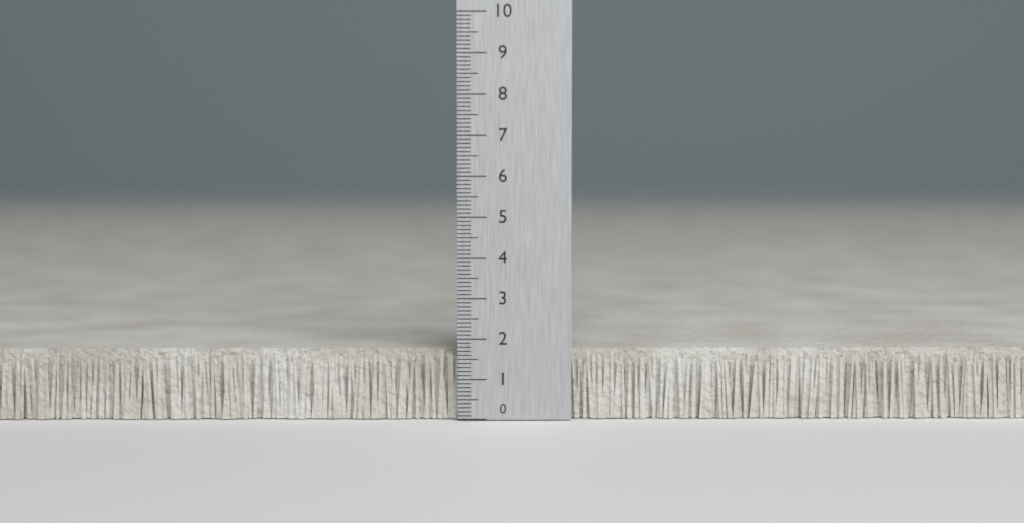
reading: 1.7 (no unit)
